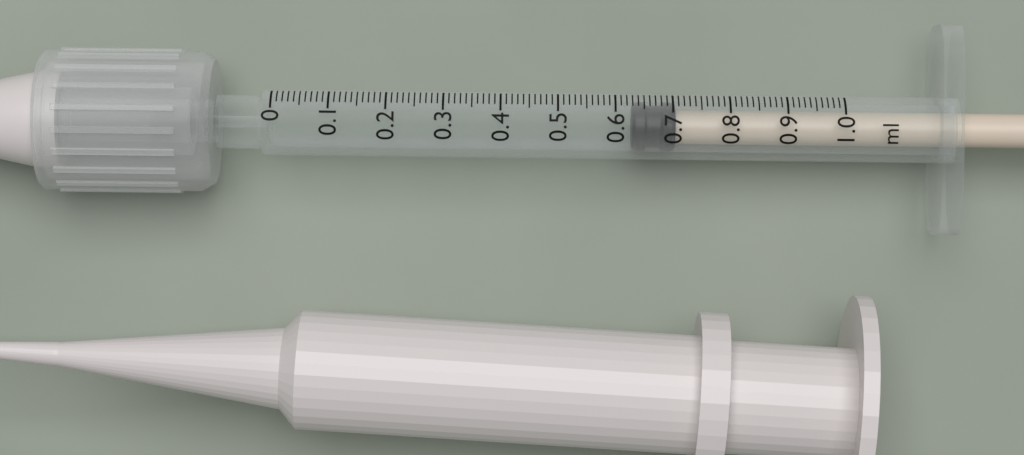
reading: 0.63 ml
